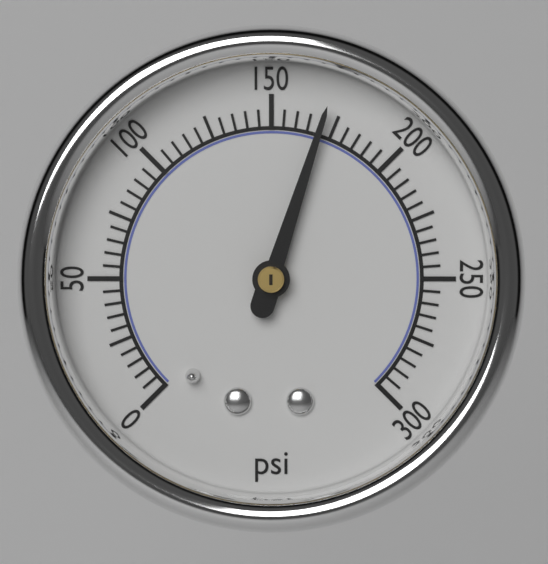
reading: 170 psi
